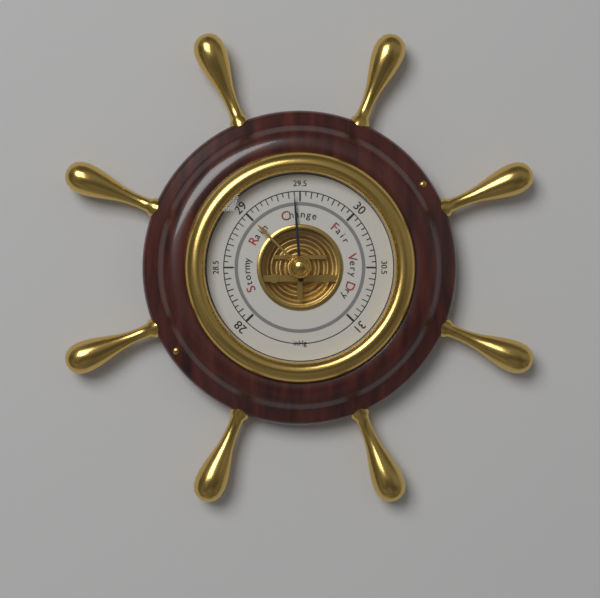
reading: 29.45 inHg
